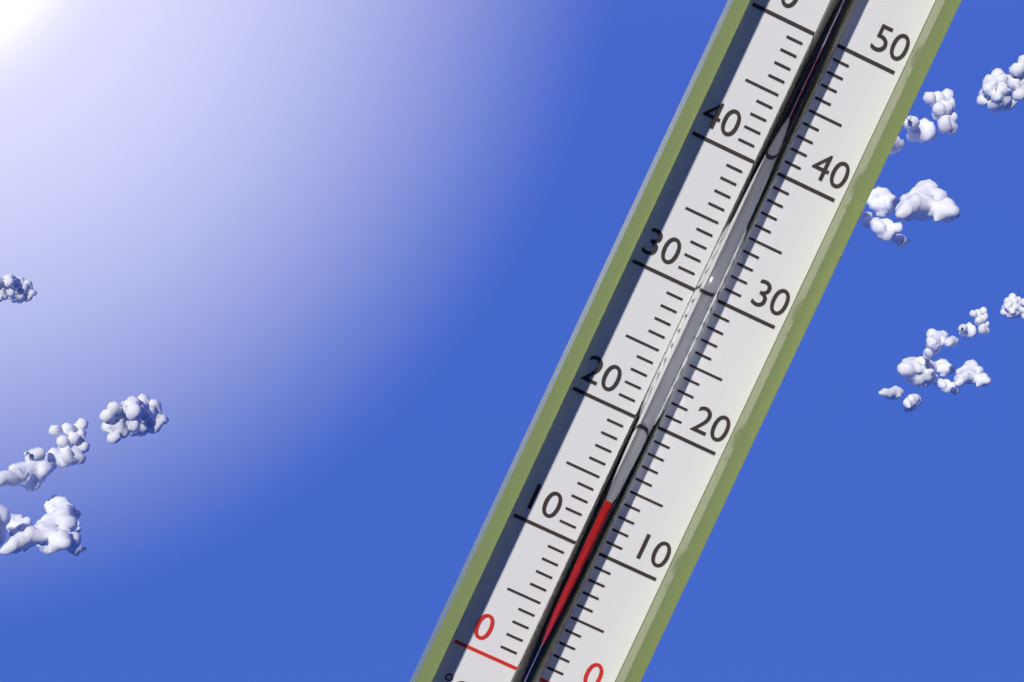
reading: 14 °C
